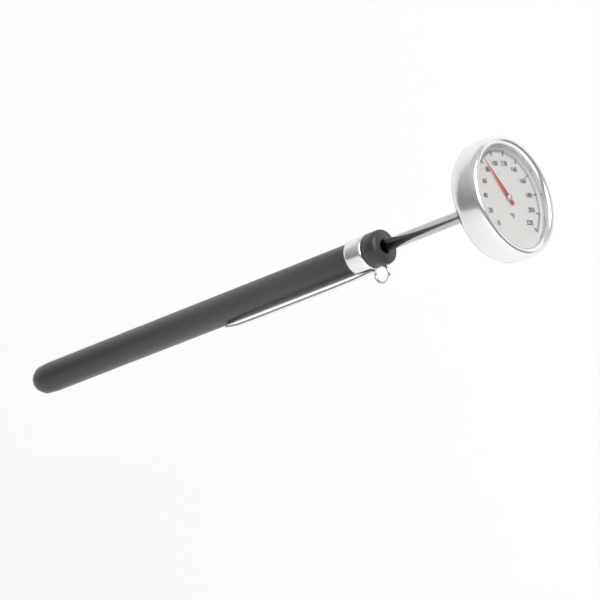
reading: 84 °F
